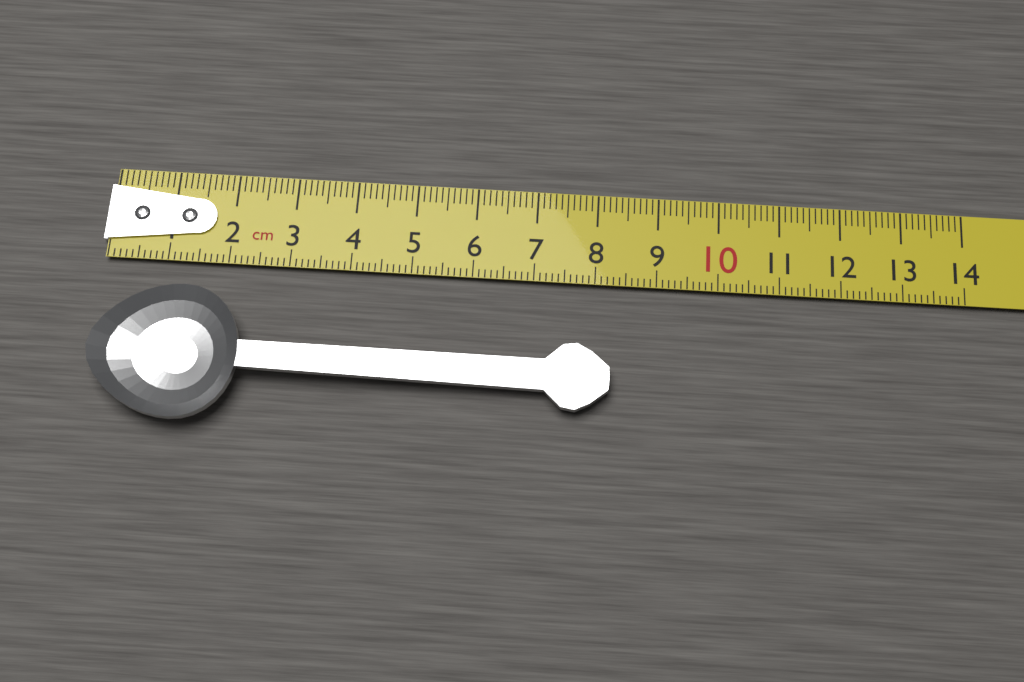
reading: 8.3 cm
